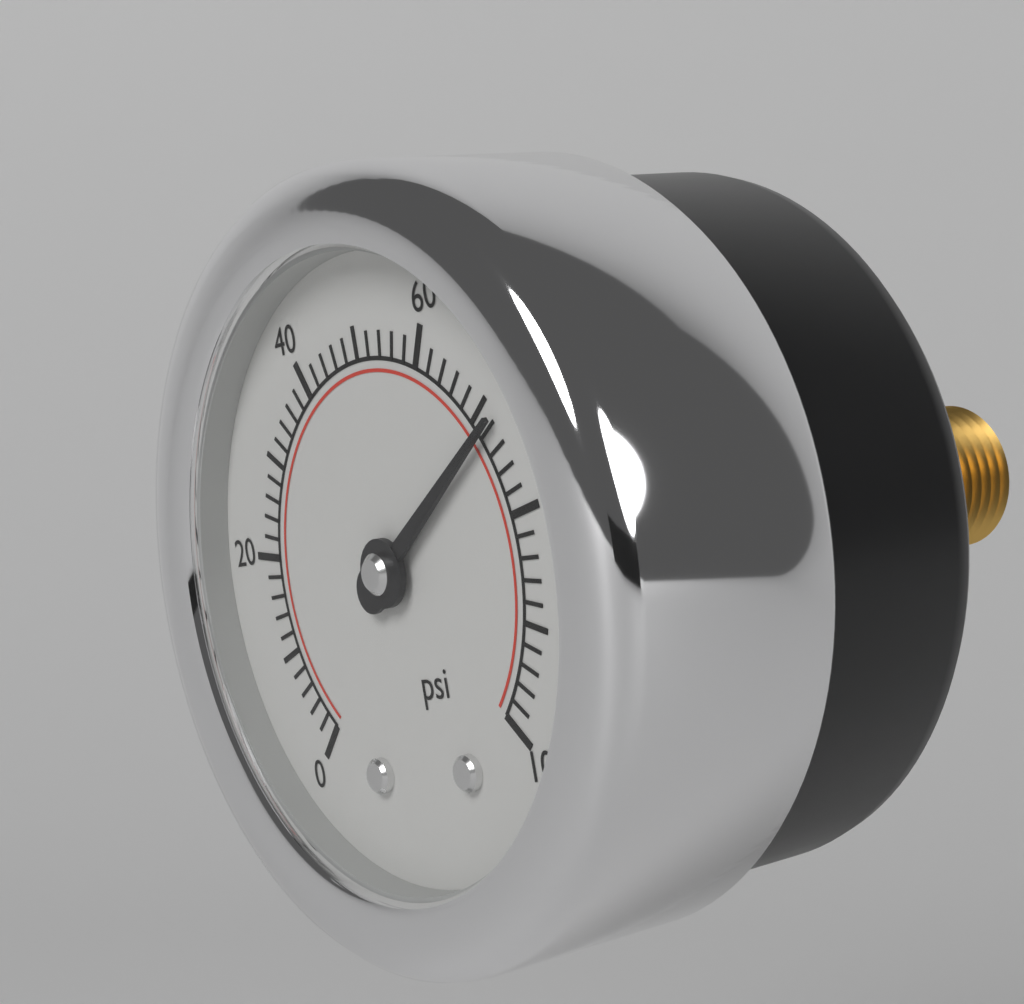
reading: 72 psi
